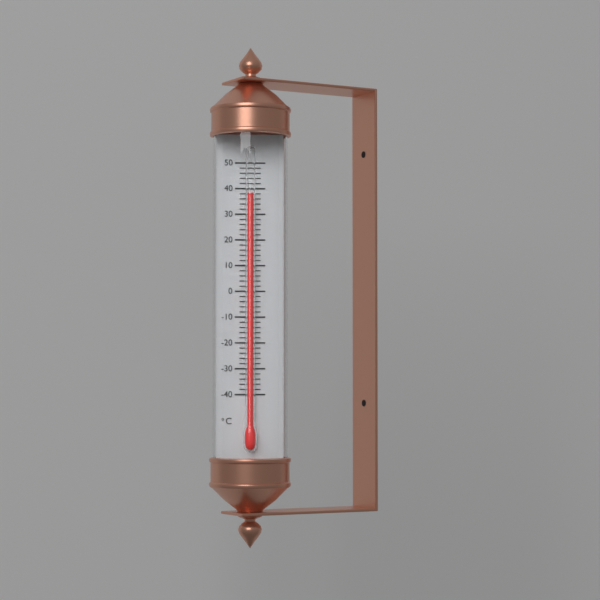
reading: 38 °C
